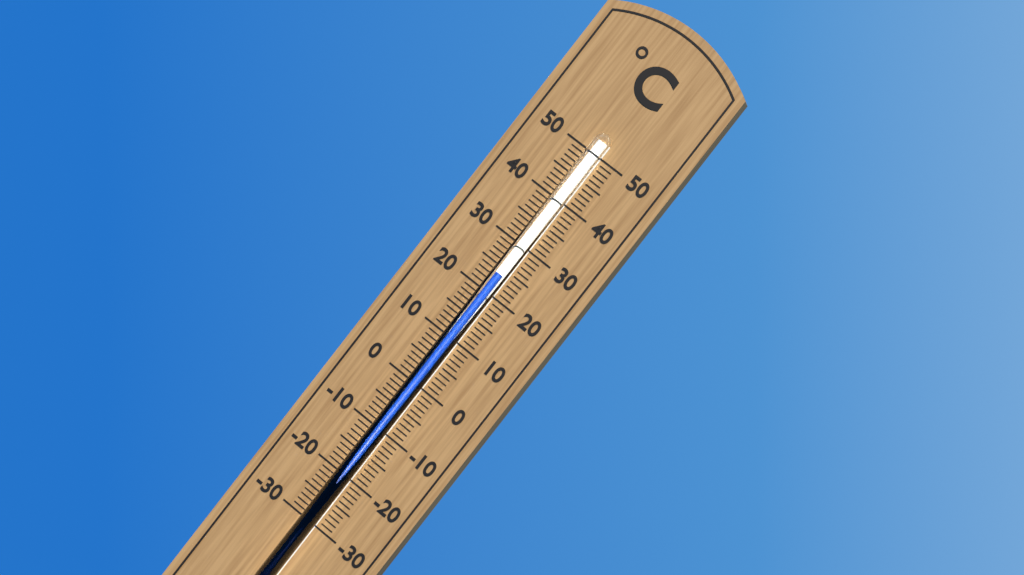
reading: 24 °C
